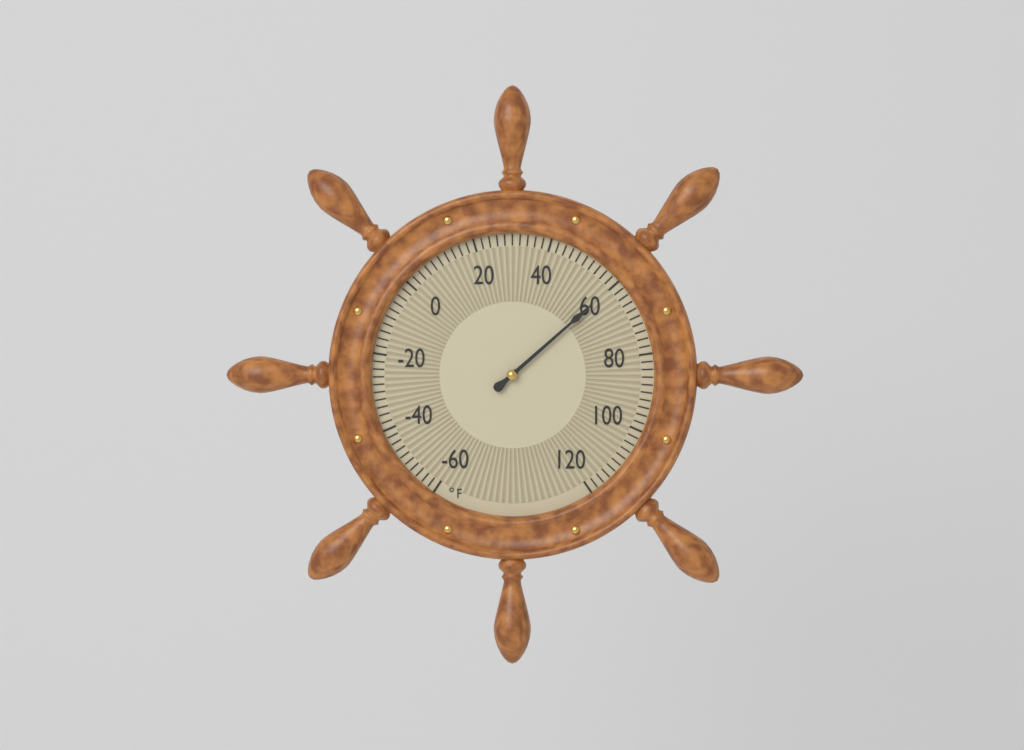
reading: 60 °F
